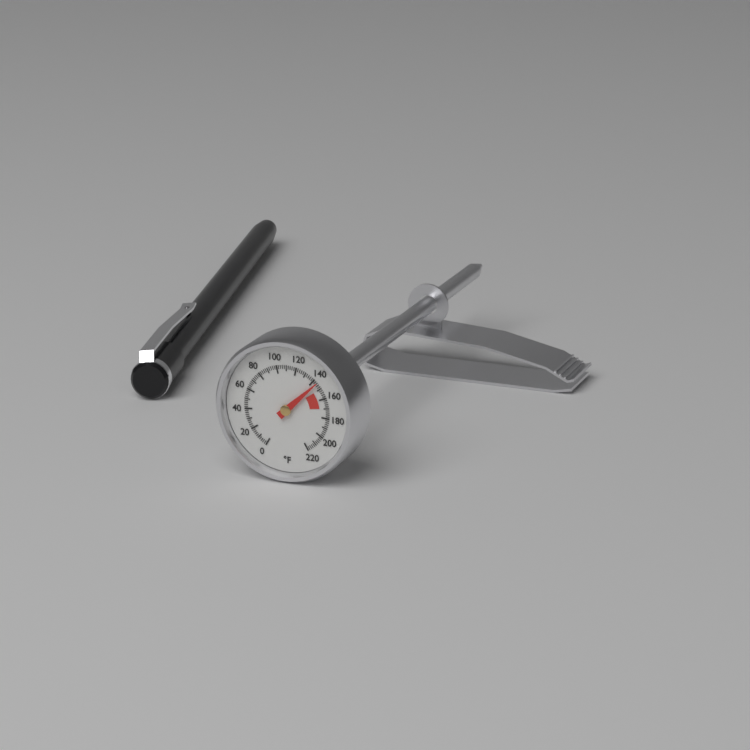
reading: 144 °F
